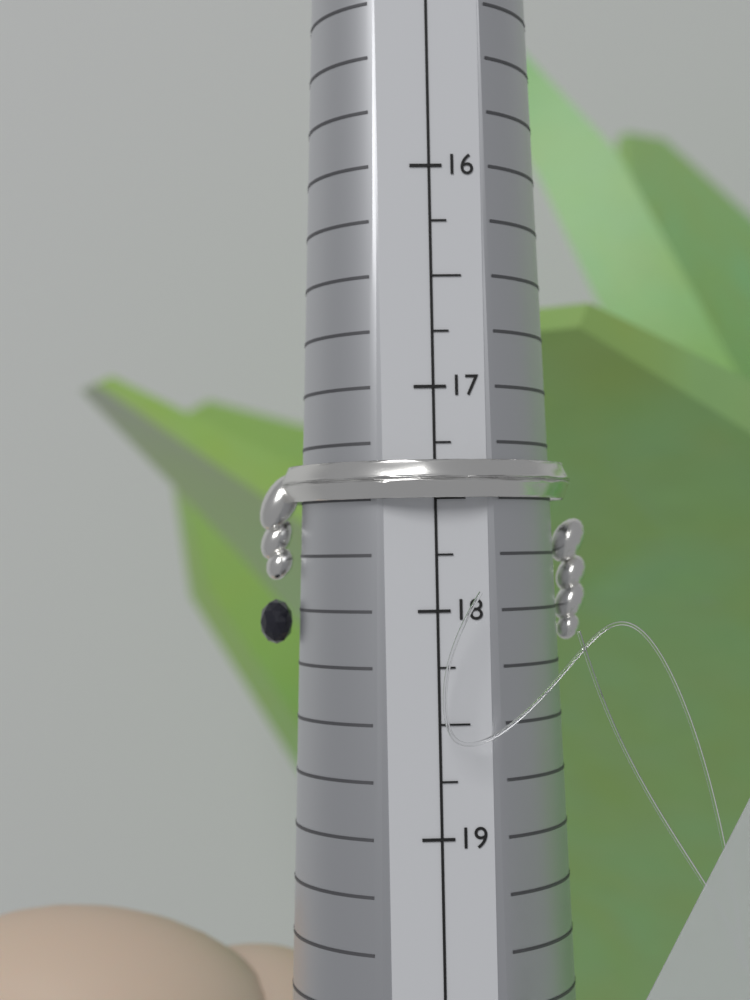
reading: 17.50 (no unit)
